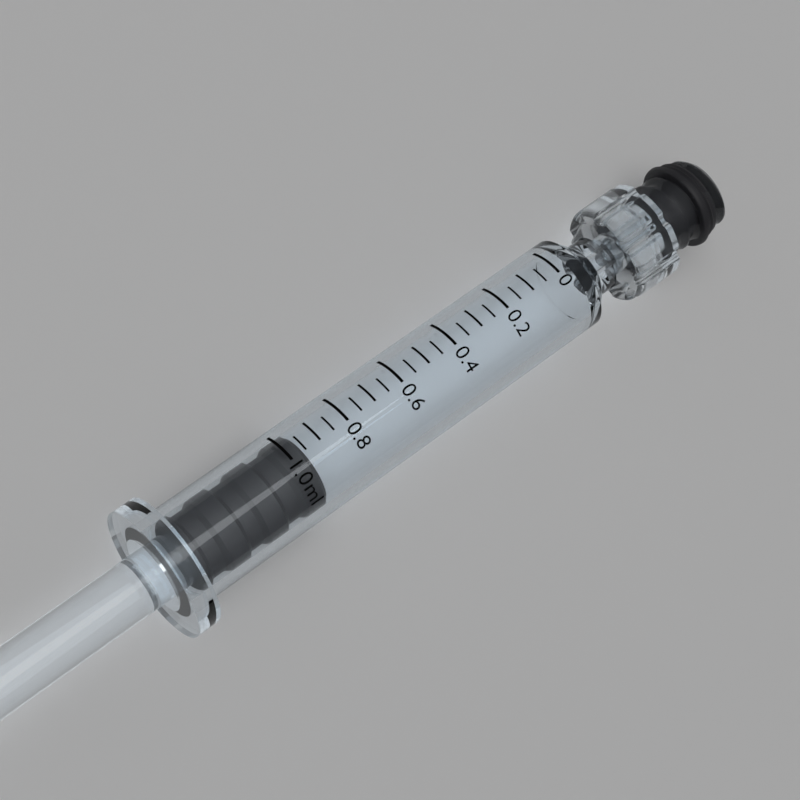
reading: 0.95 ml
